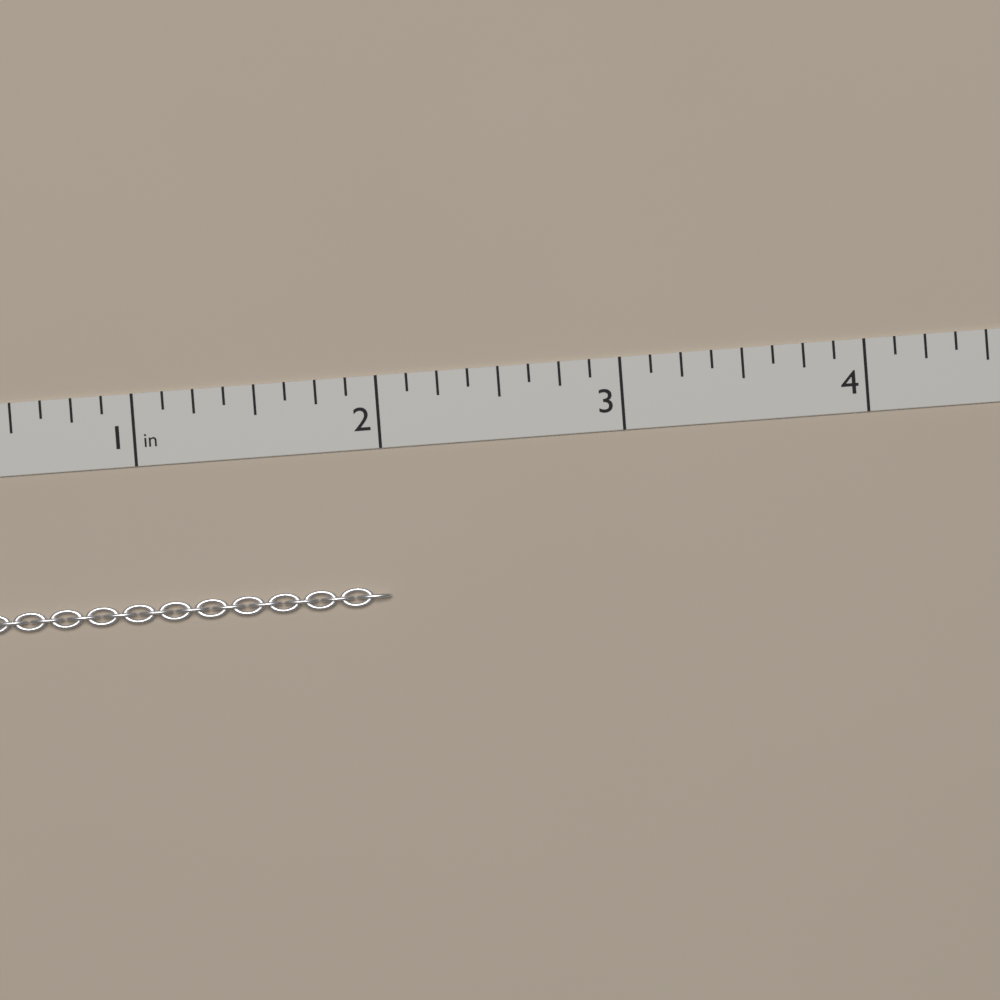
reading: 2.000 in
